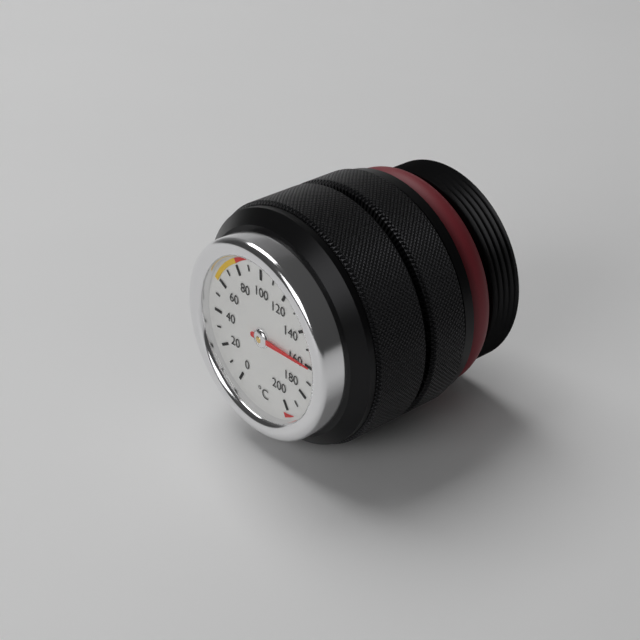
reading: 160 °C
